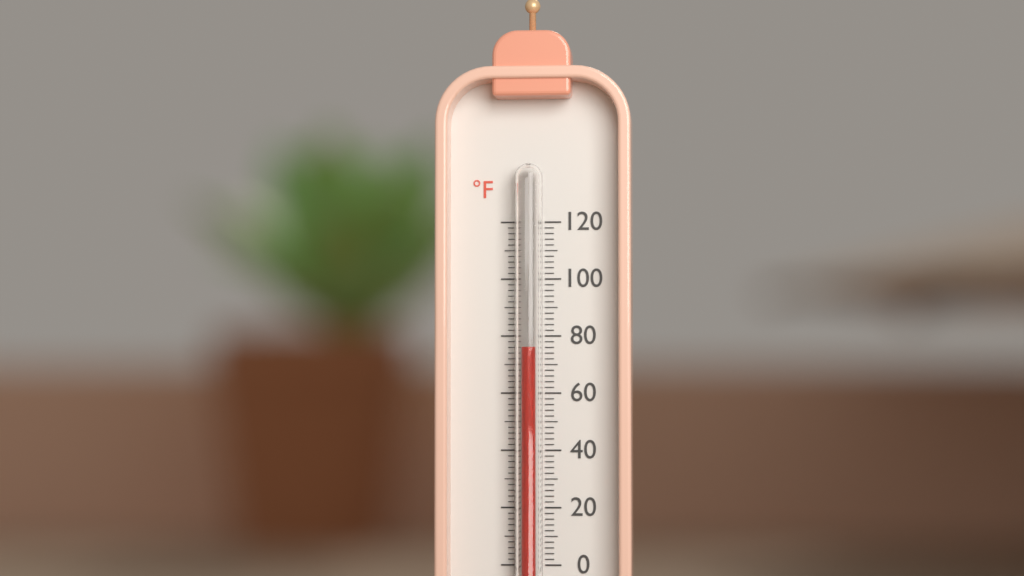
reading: 76 °F
